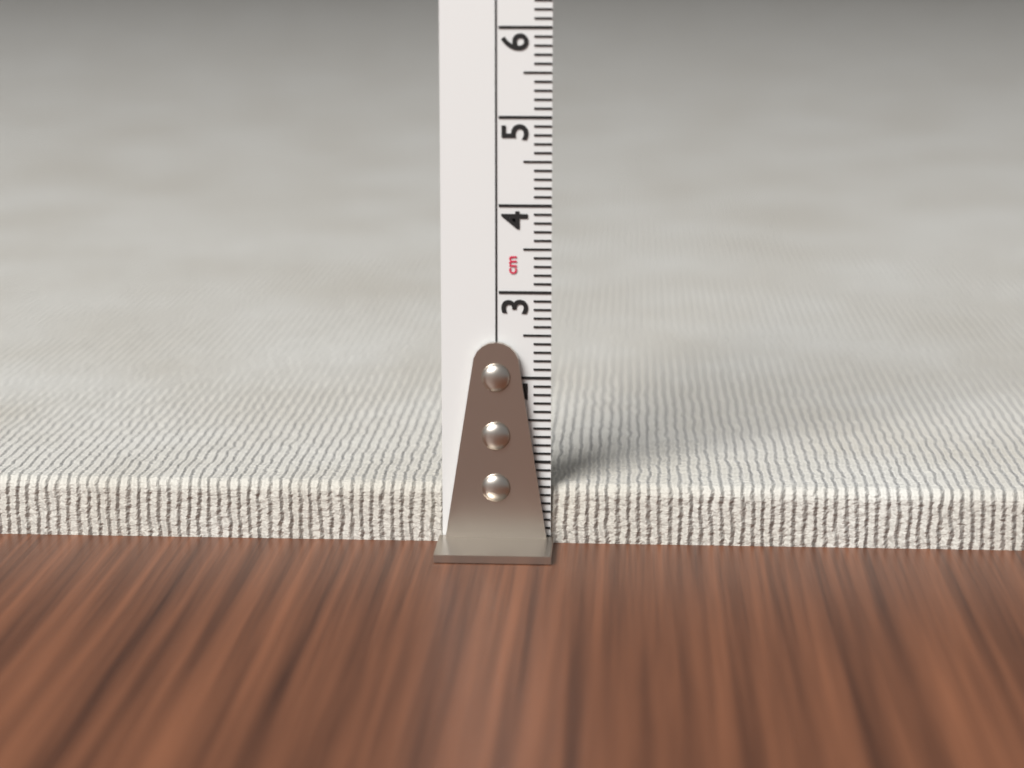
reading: 0.7 cm
